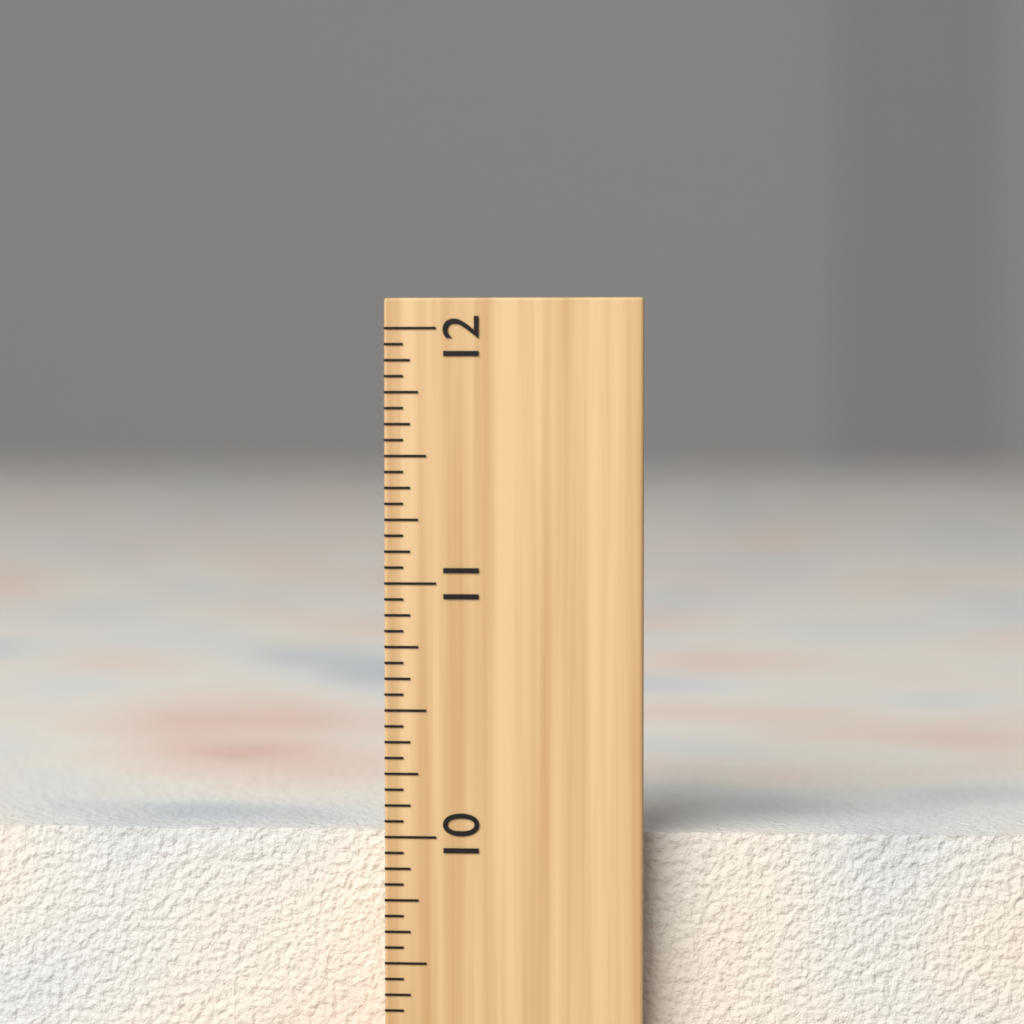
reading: 10.0000 inch
